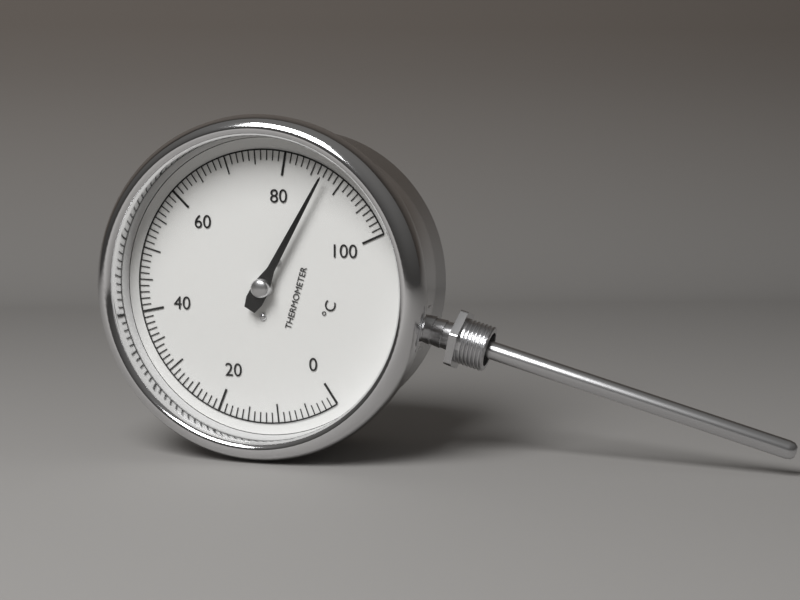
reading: 87 °C
